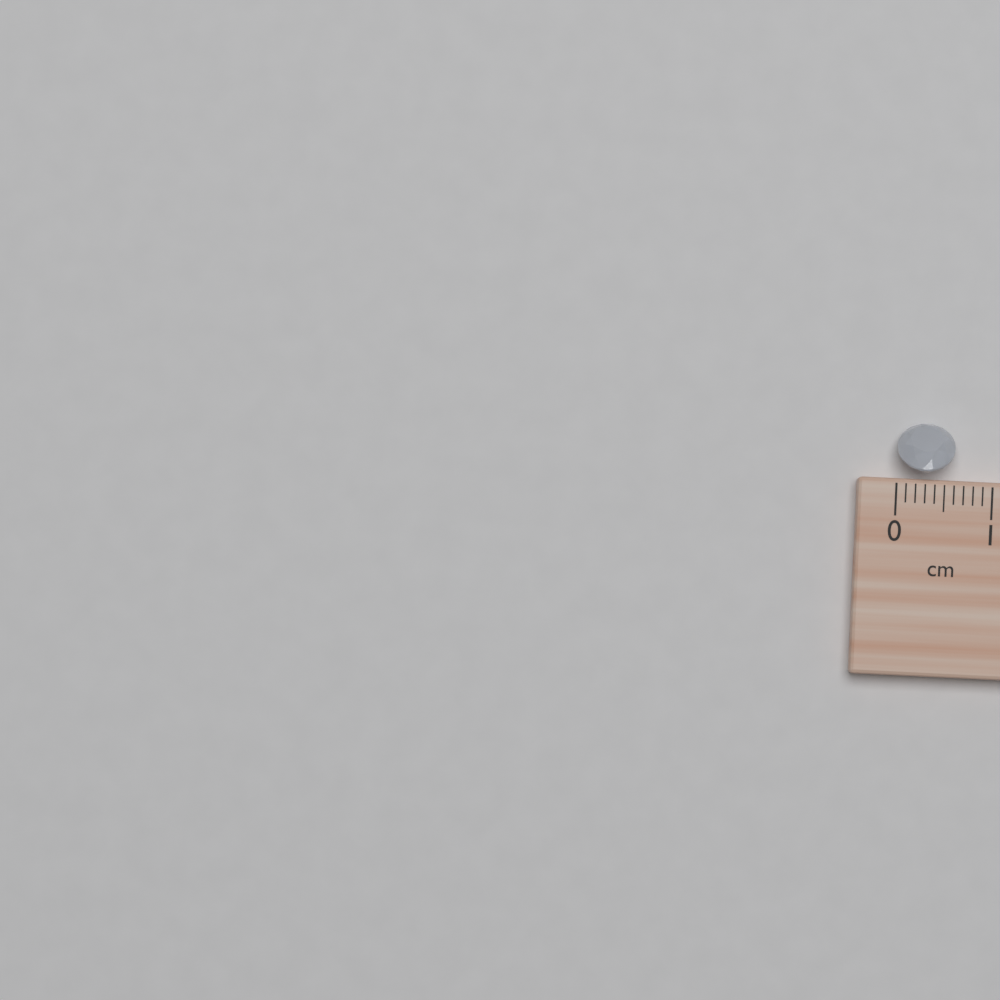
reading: 0.6 cm
